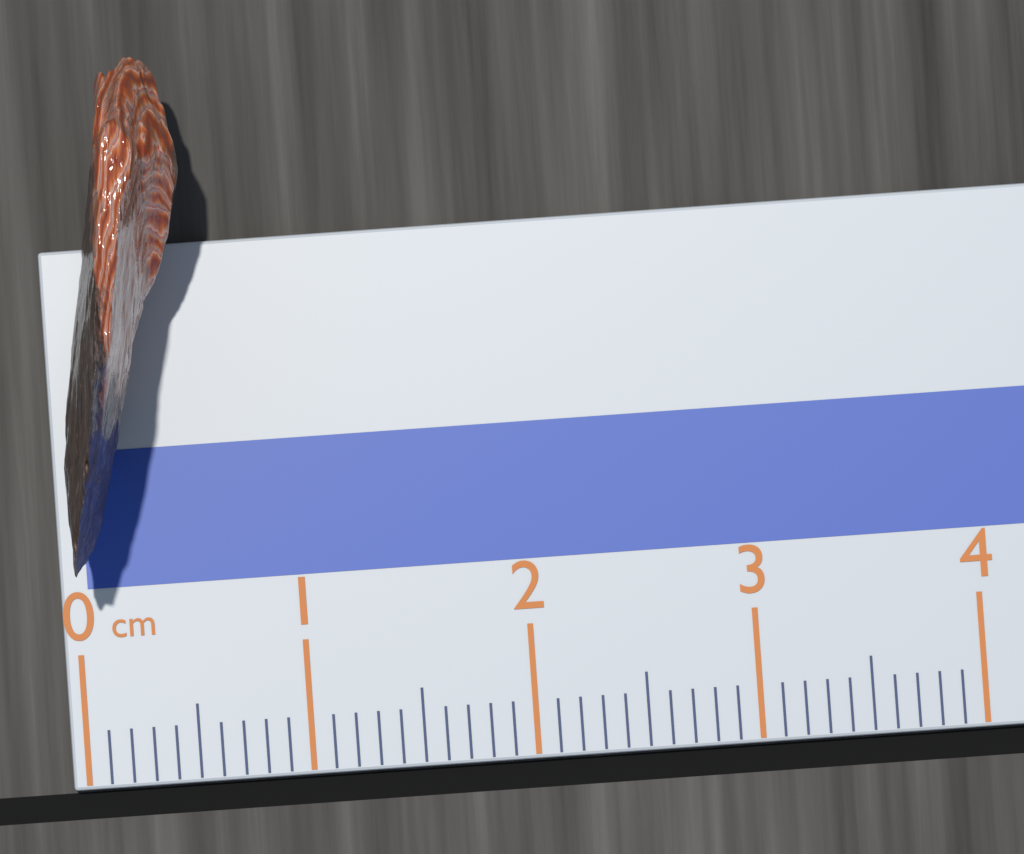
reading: 0.6 cm
